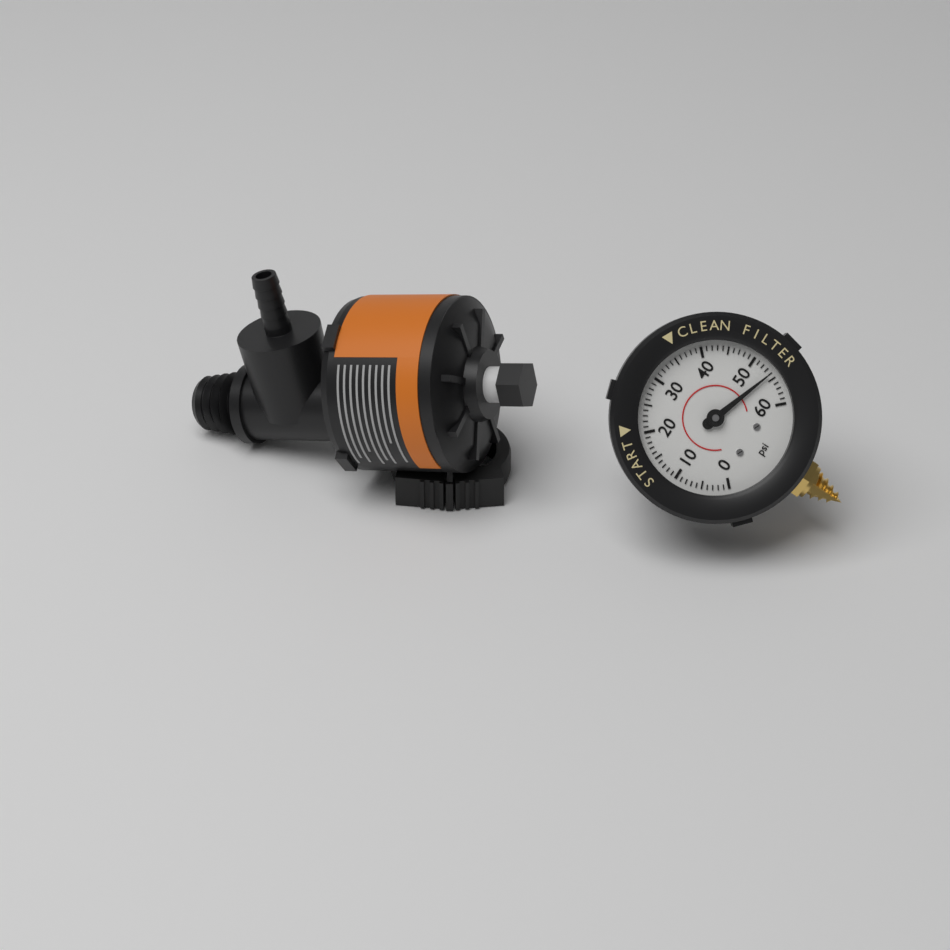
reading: 54 psi
